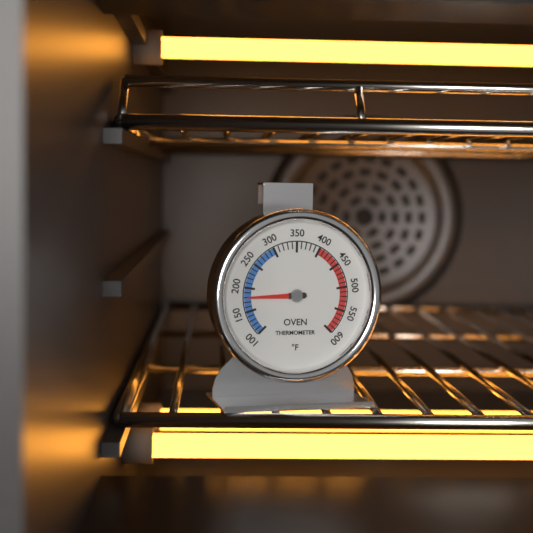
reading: 180 °F
